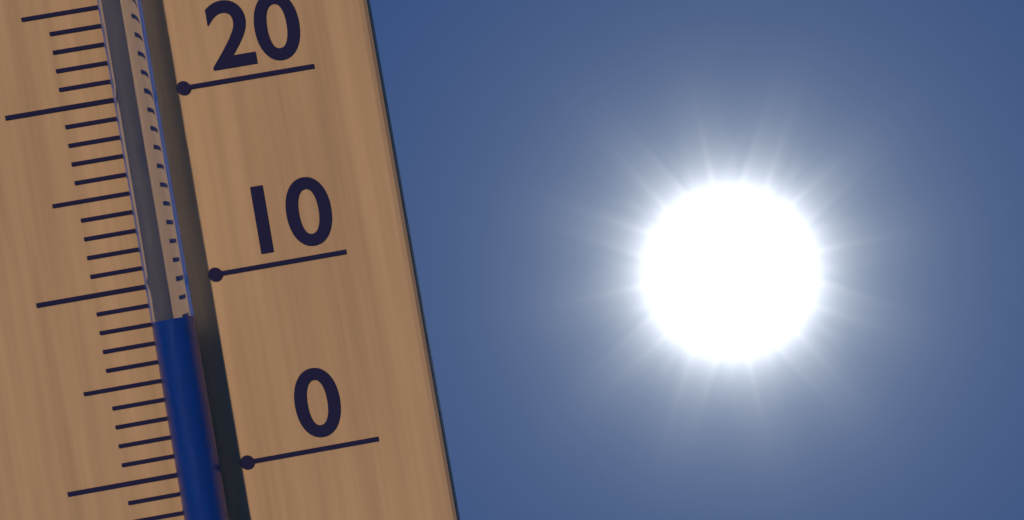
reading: 8 °C
